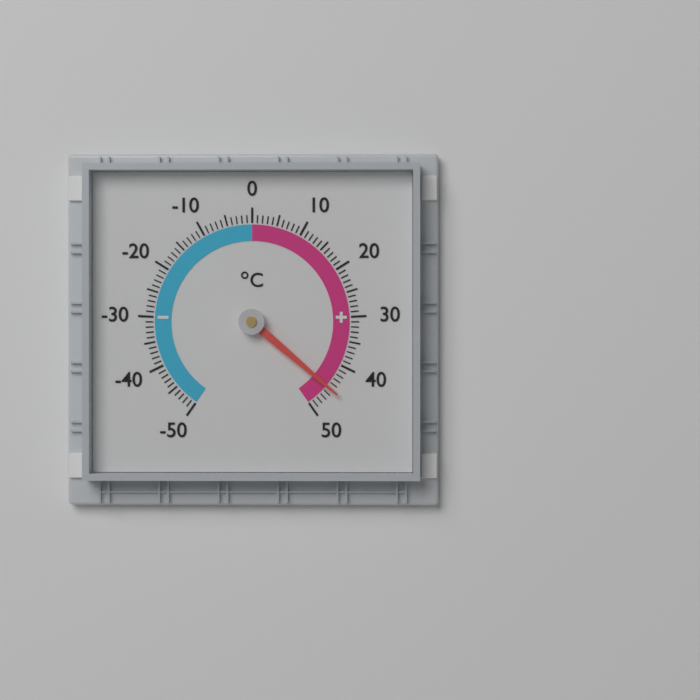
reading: 45 °C
